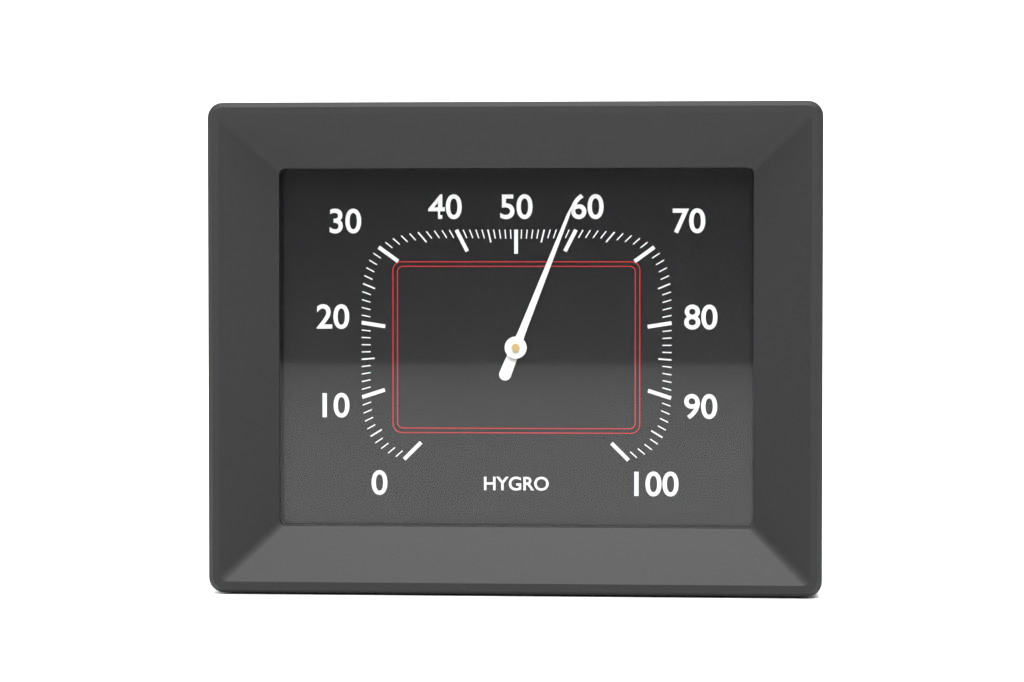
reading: 58 %
